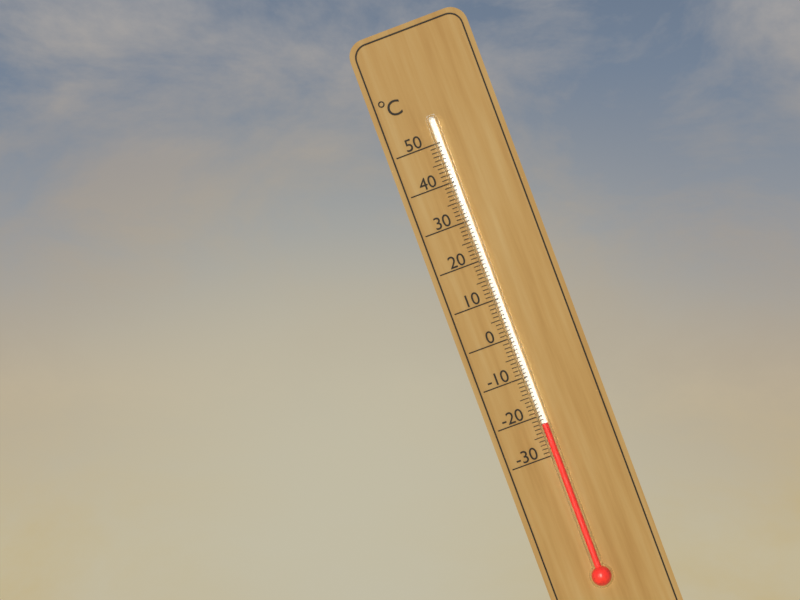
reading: -22 °C
